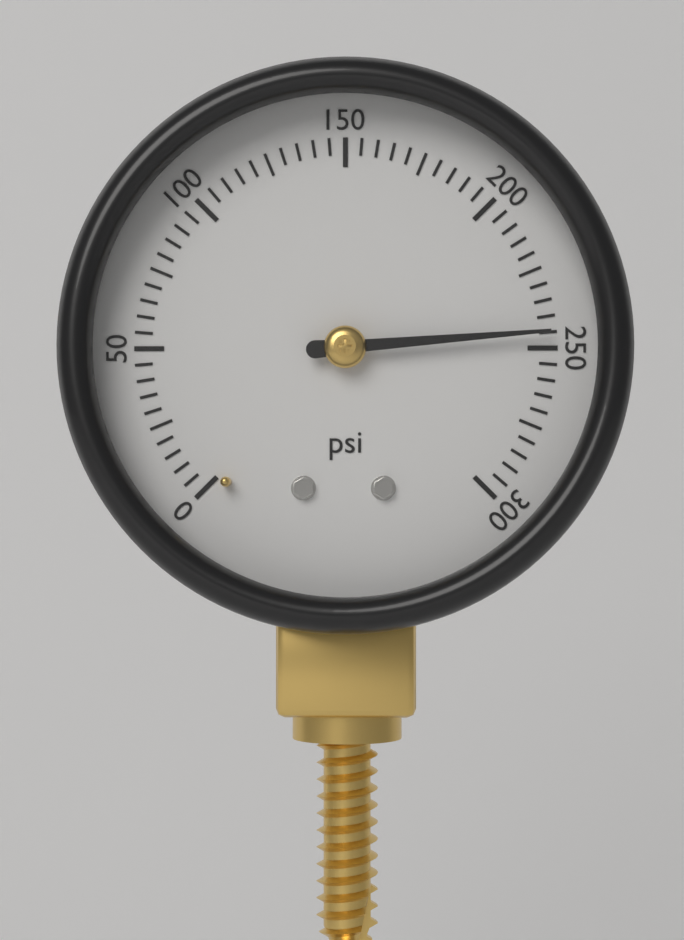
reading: 245 psi
